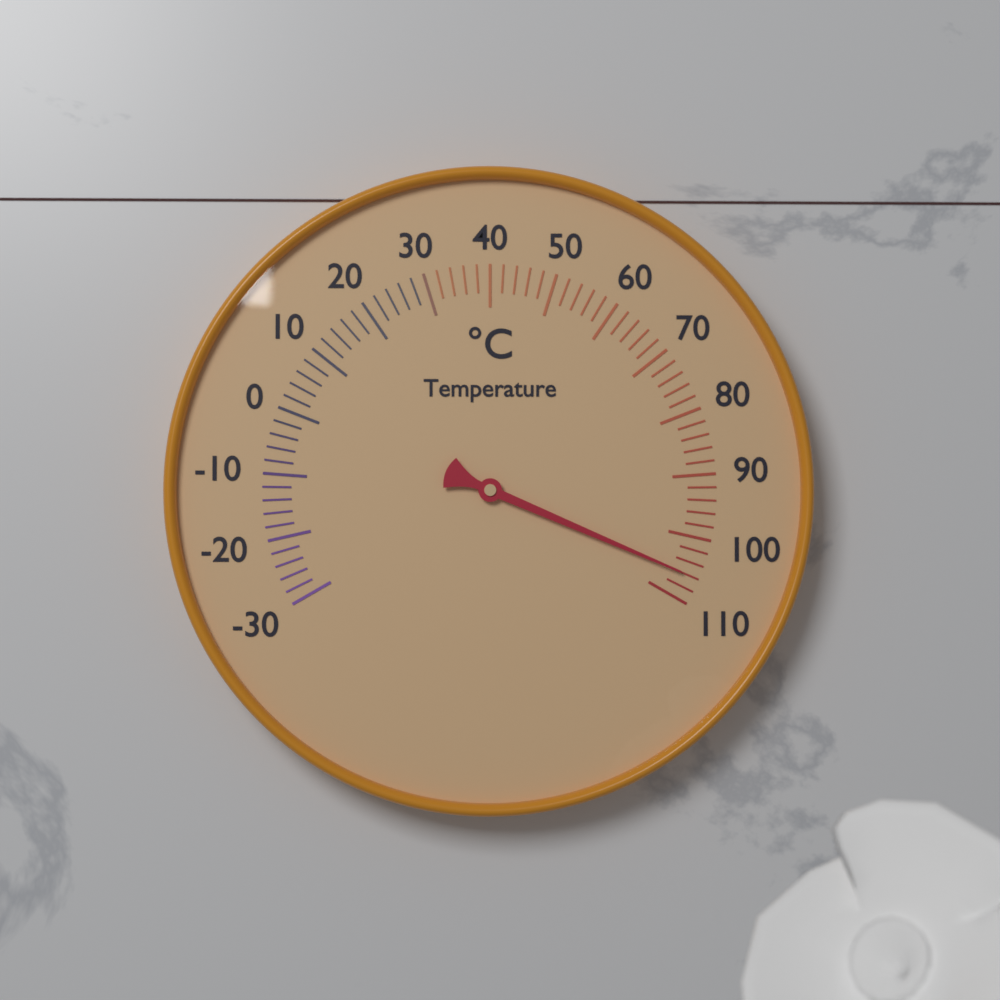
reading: 106 °C
